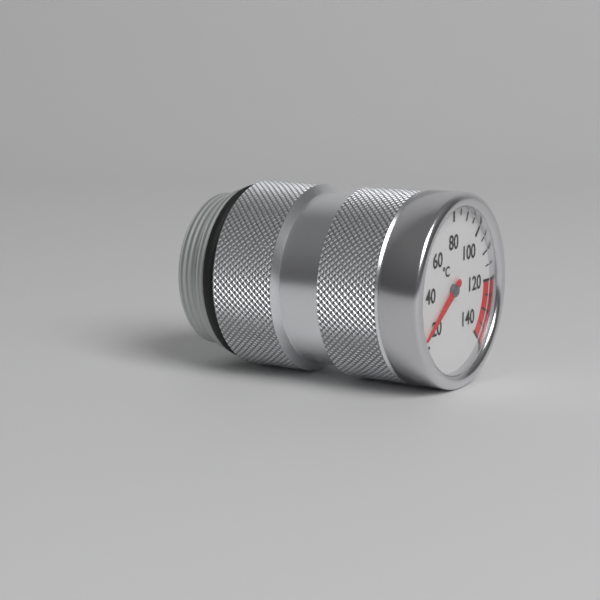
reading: 24 °C
